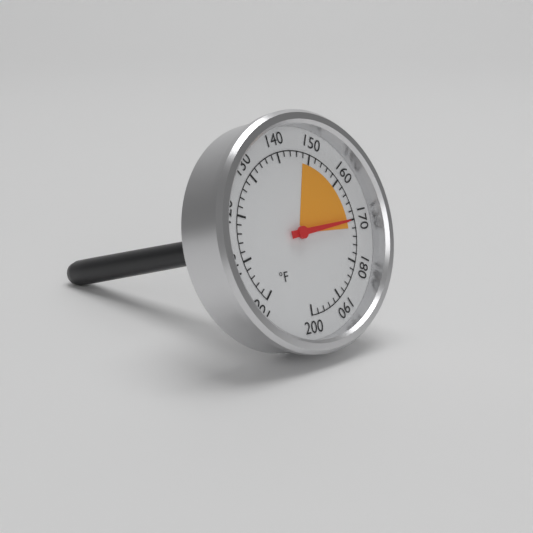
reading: 170 °F
